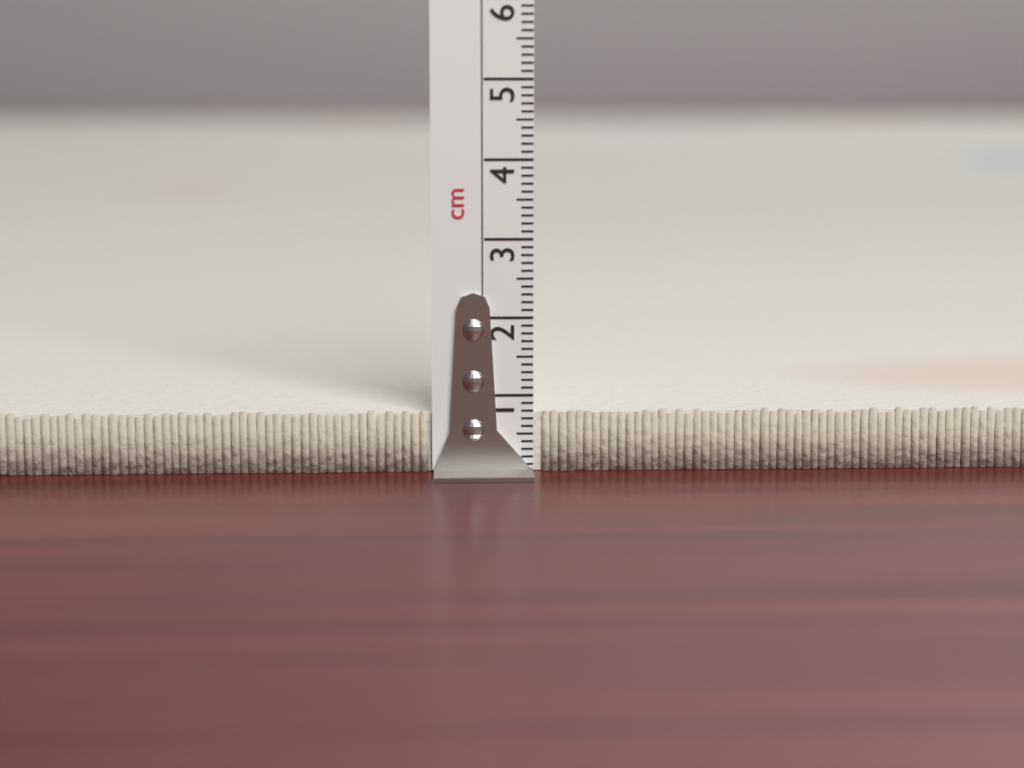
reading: 0.8 cm
